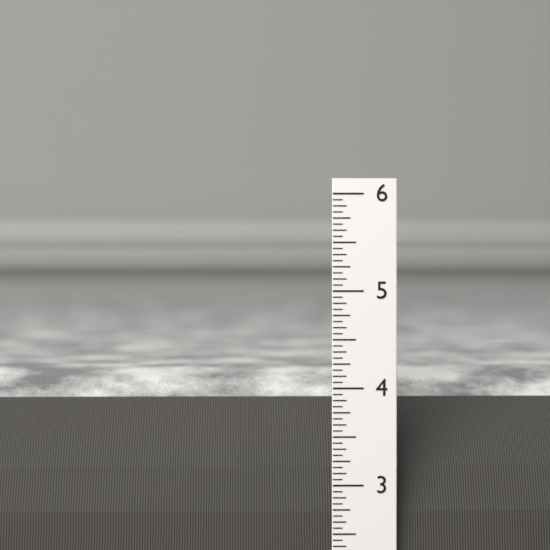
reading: 4.0625 in
